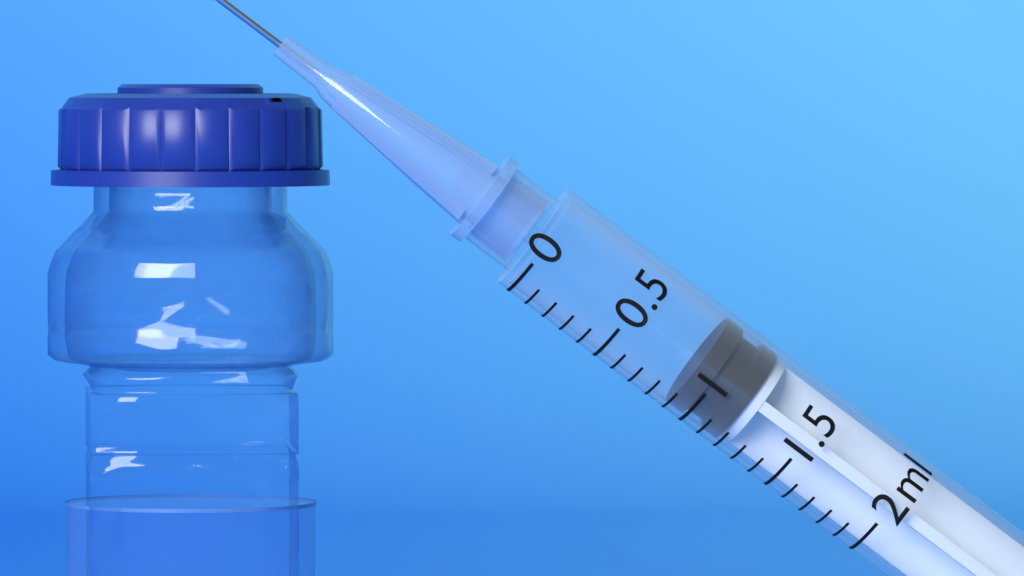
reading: 0.9 ml
